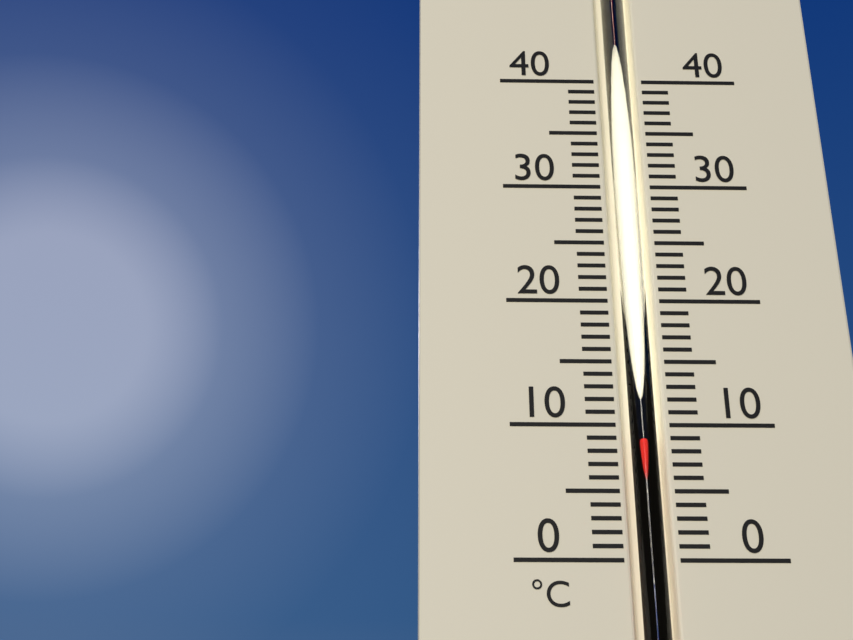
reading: 9 °C
